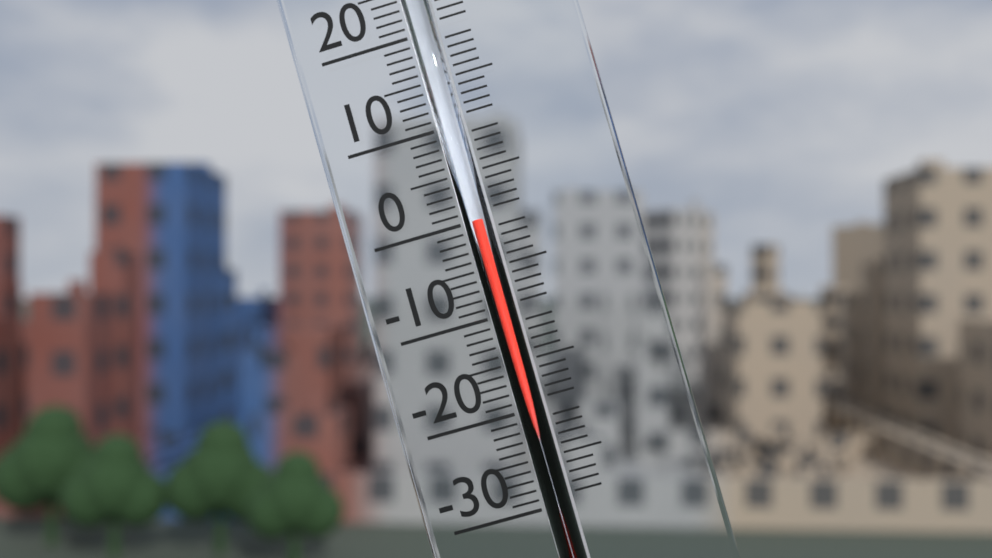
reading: 0 °C
